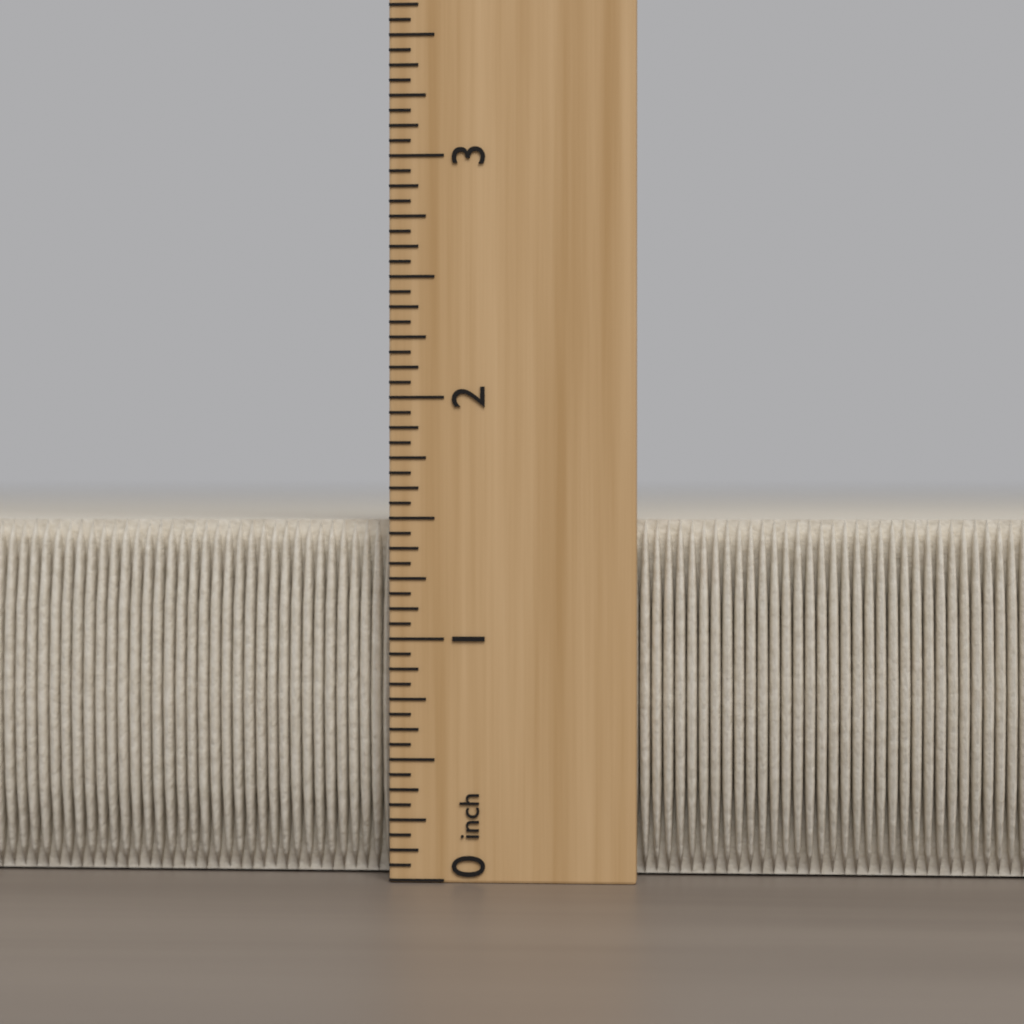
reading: 1.5000 inch
